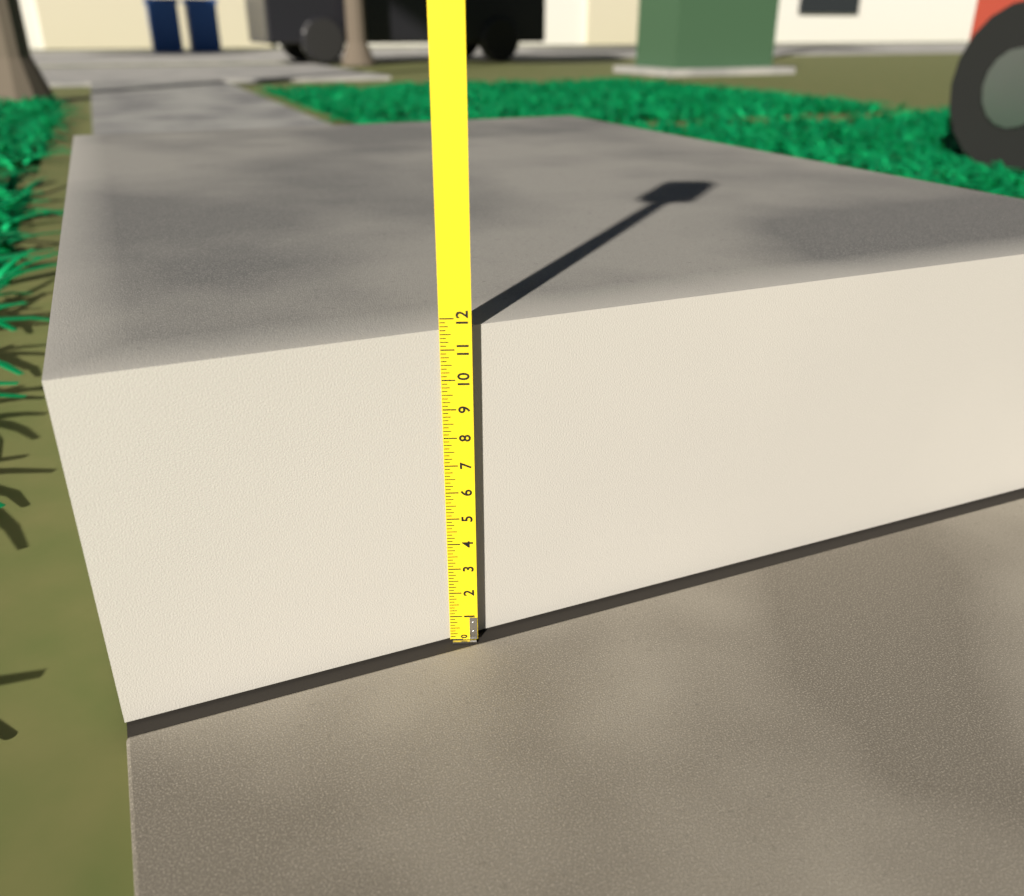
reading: 11.625 (no unit)
